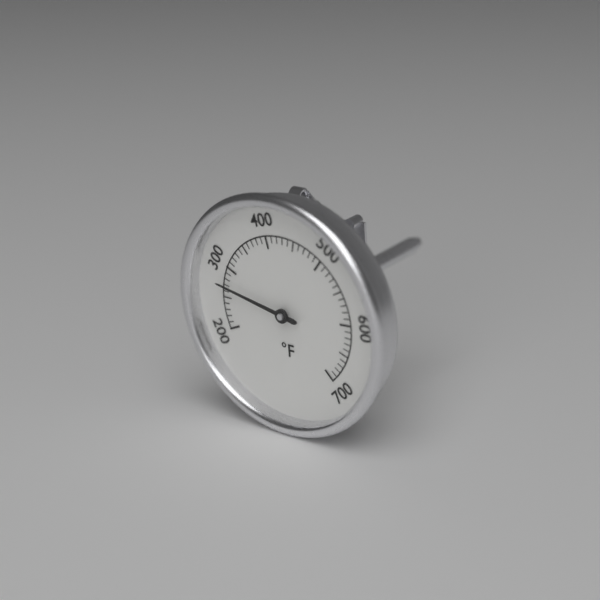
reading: 270 °F
